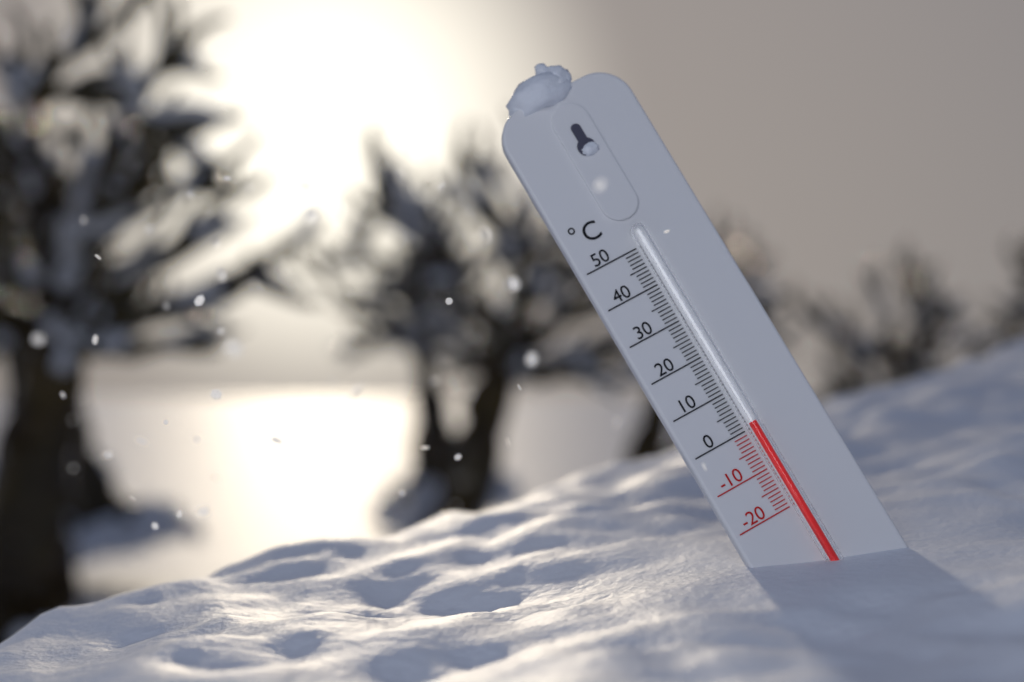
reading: 1 °C
